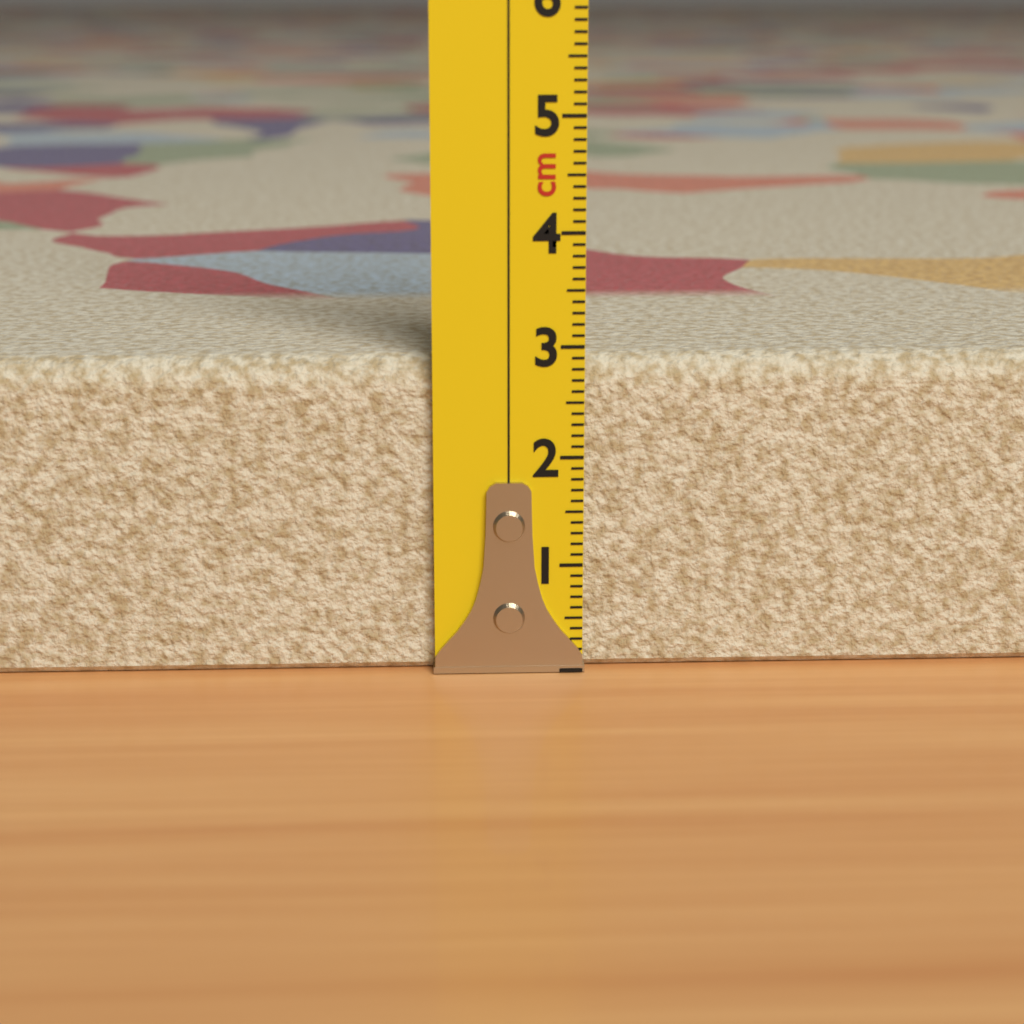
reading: 2.9 cm
